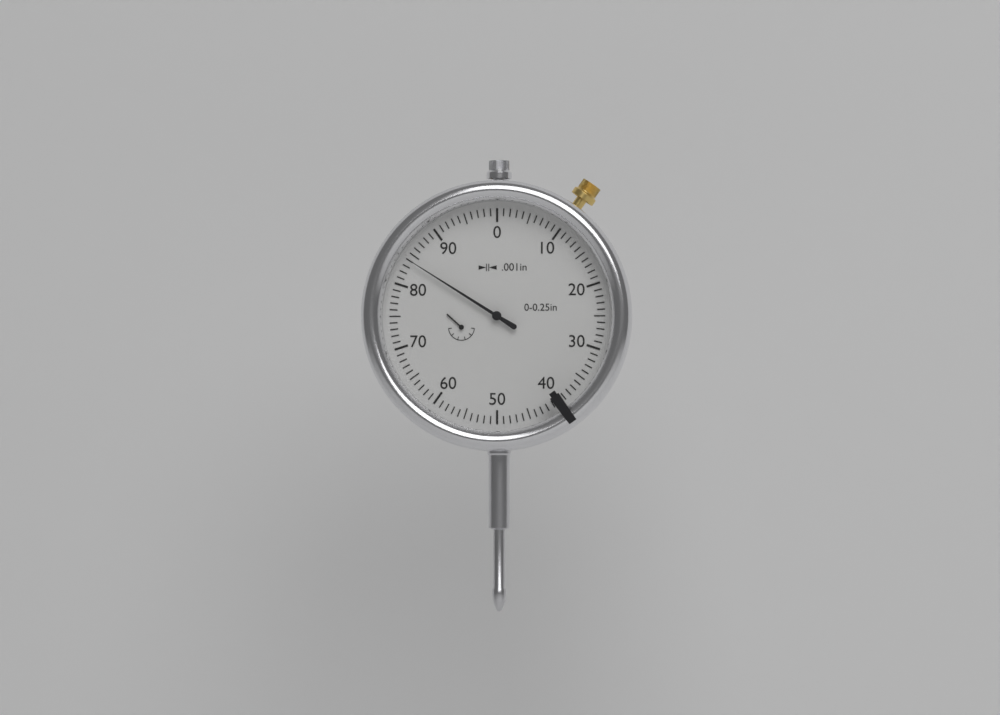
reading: 0.084 in
